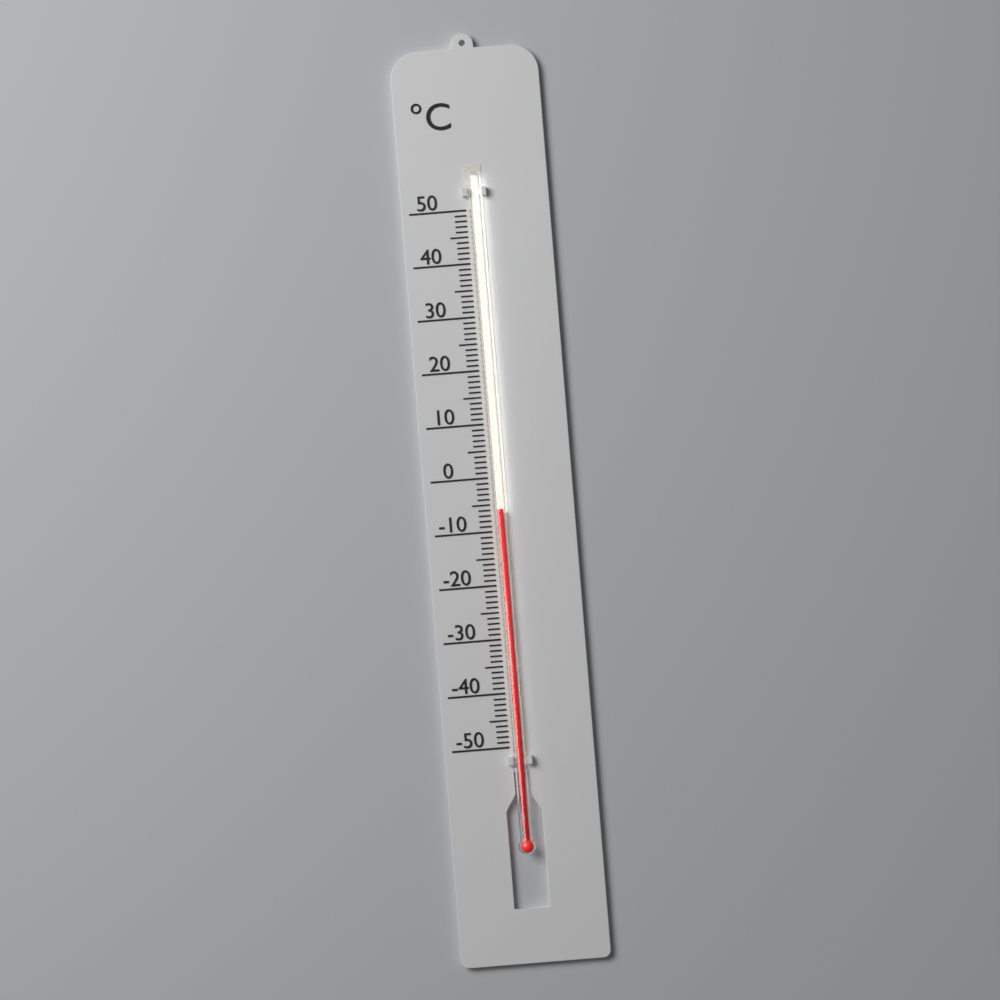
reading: -6 °C
